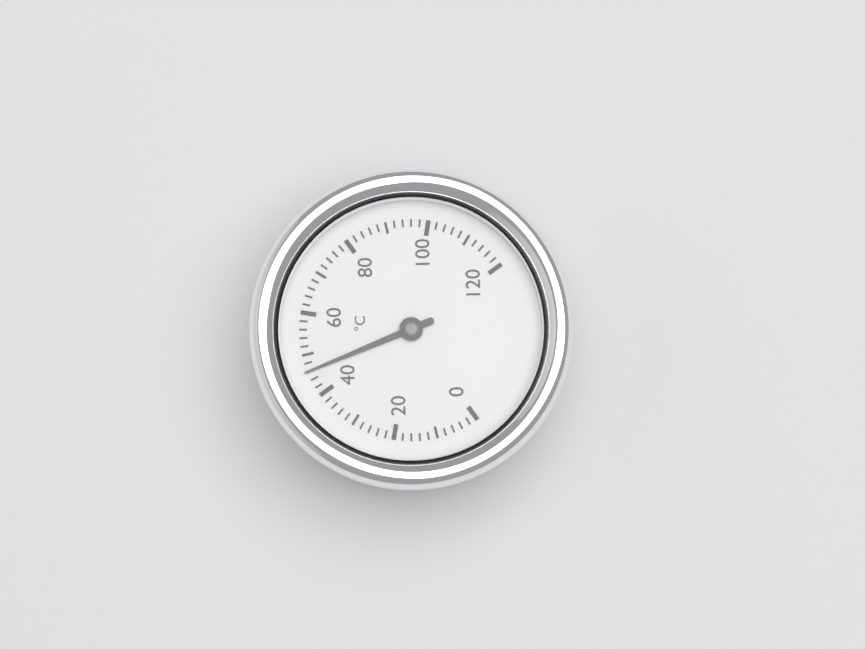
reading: 46 °C
